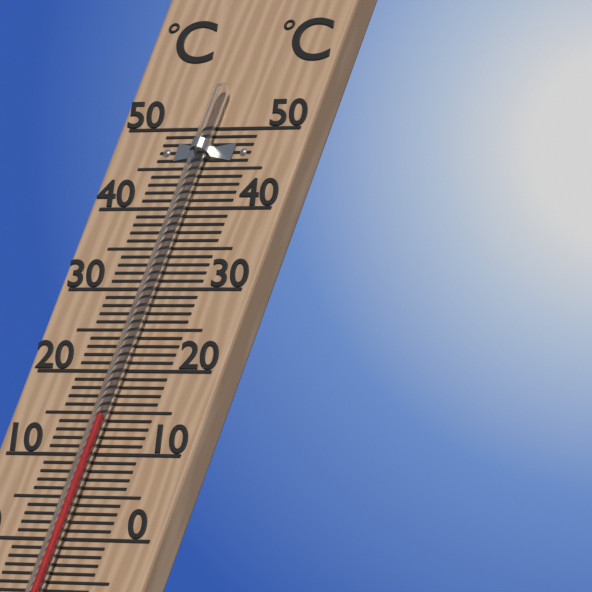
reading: 14 °C
